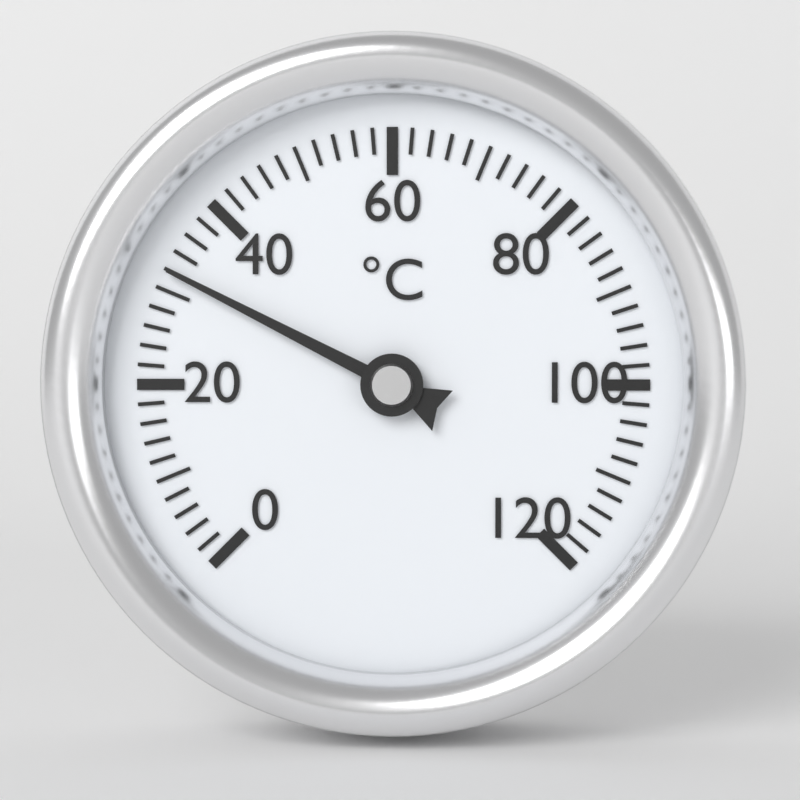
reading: 32 °C
